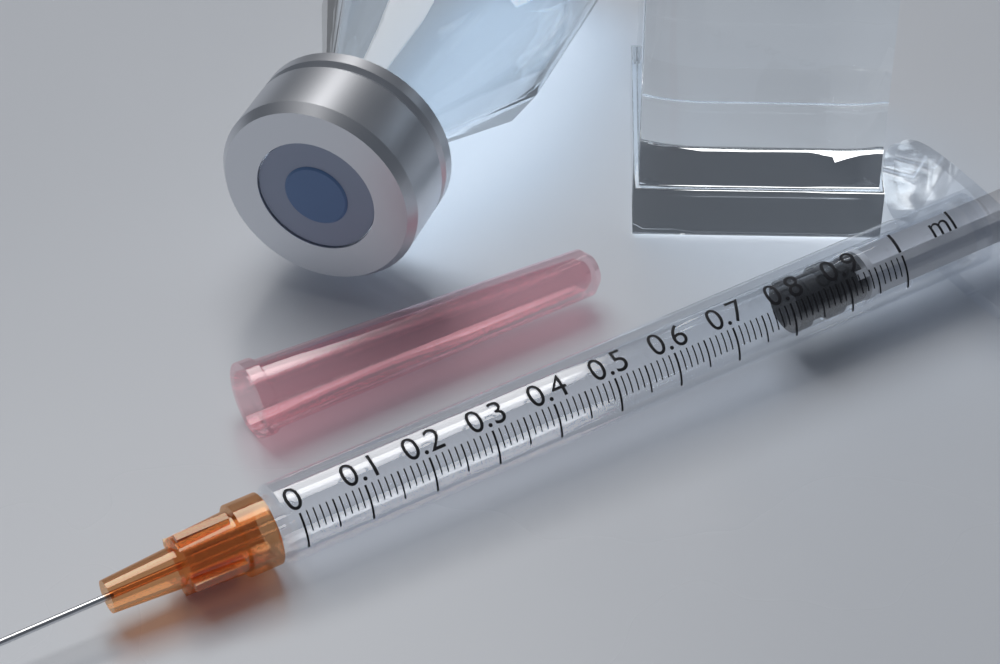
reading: 0.82 ml
